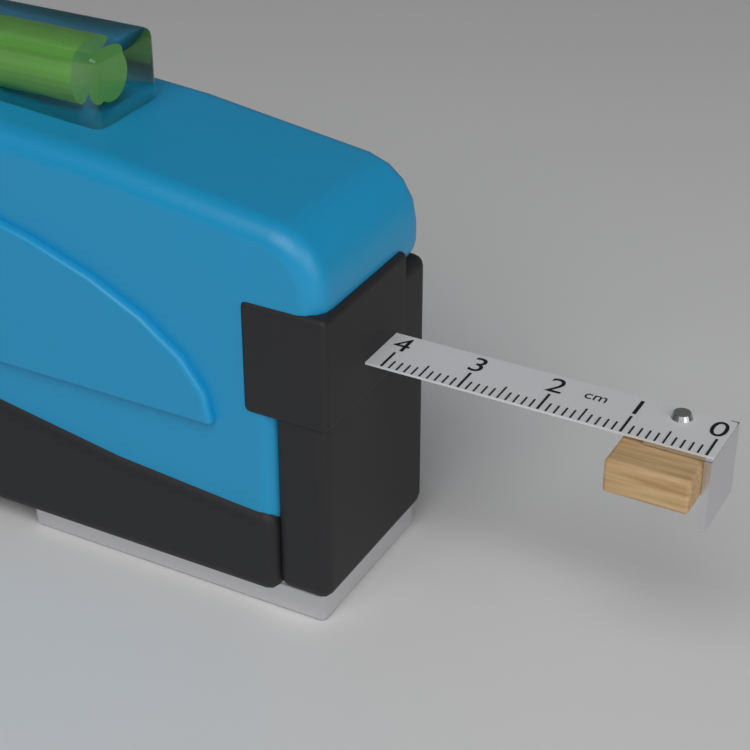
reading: 1.0 cm
